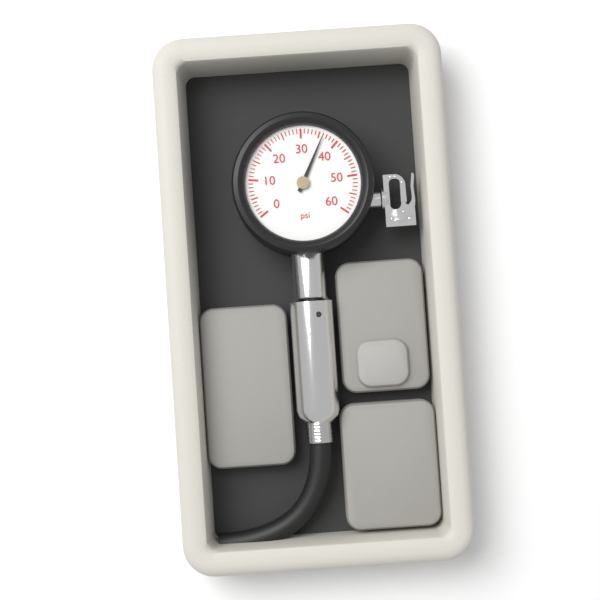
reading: 36 psi
